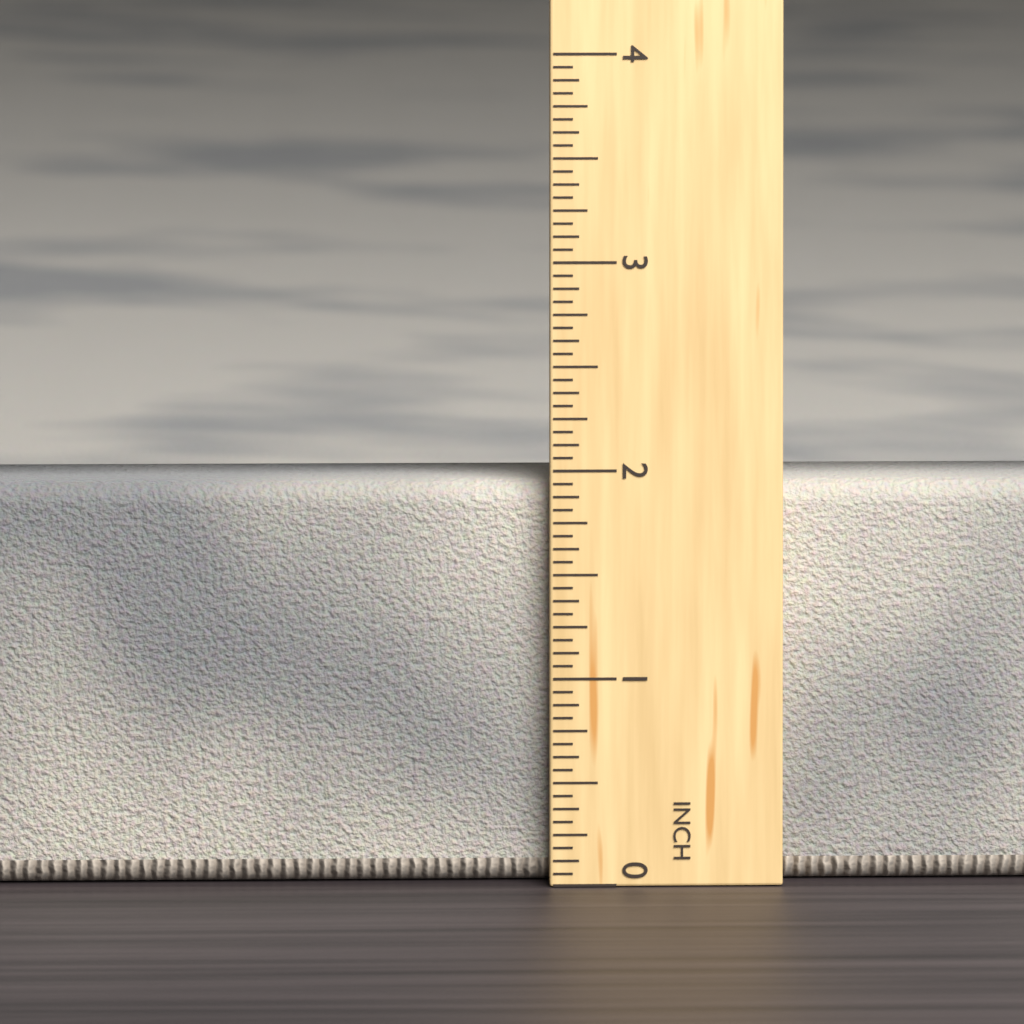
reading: 1.9375 in
